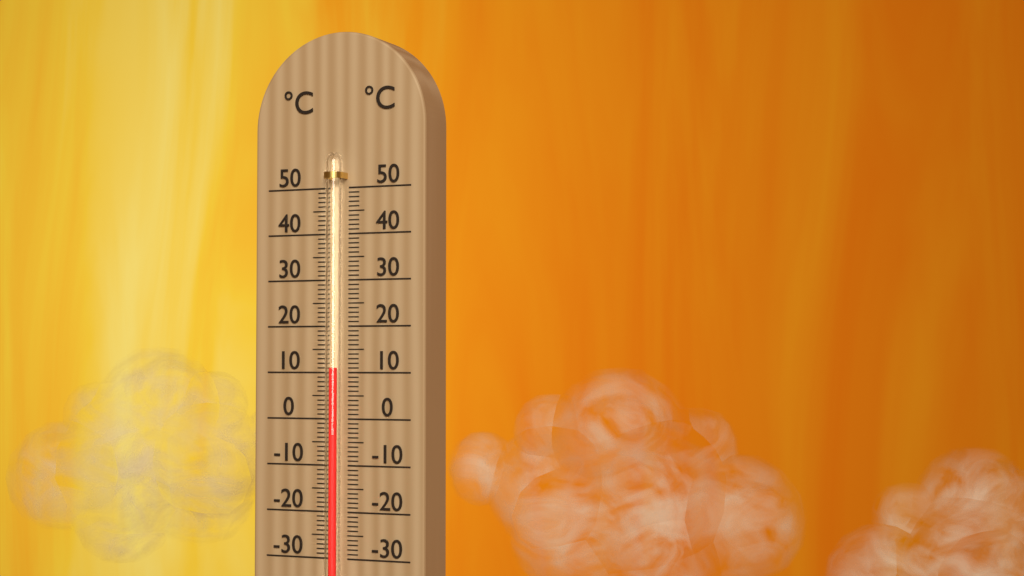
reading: 11 °C
